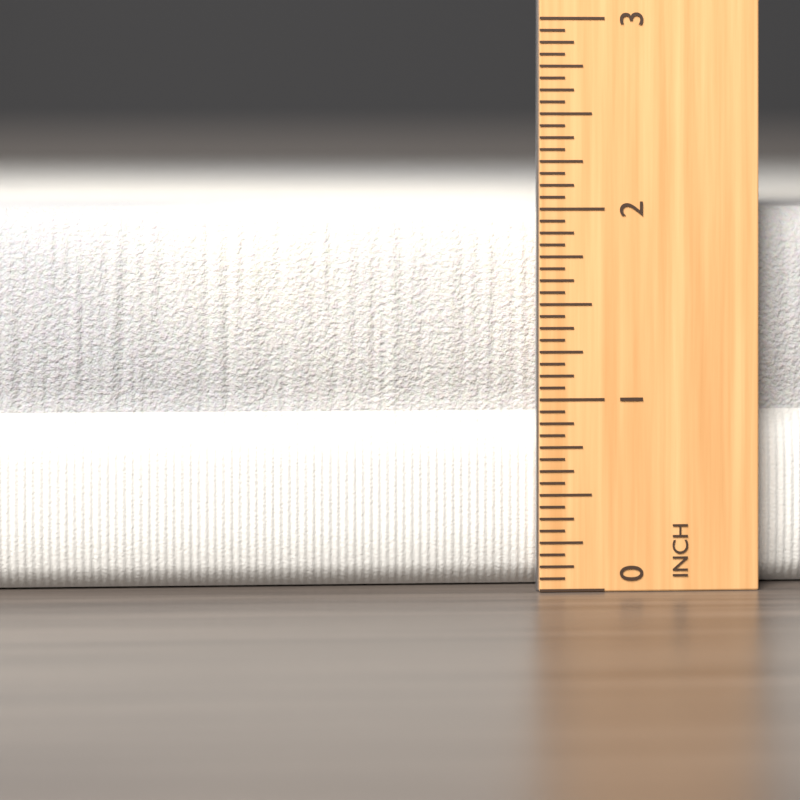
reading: 2.0000 inch
